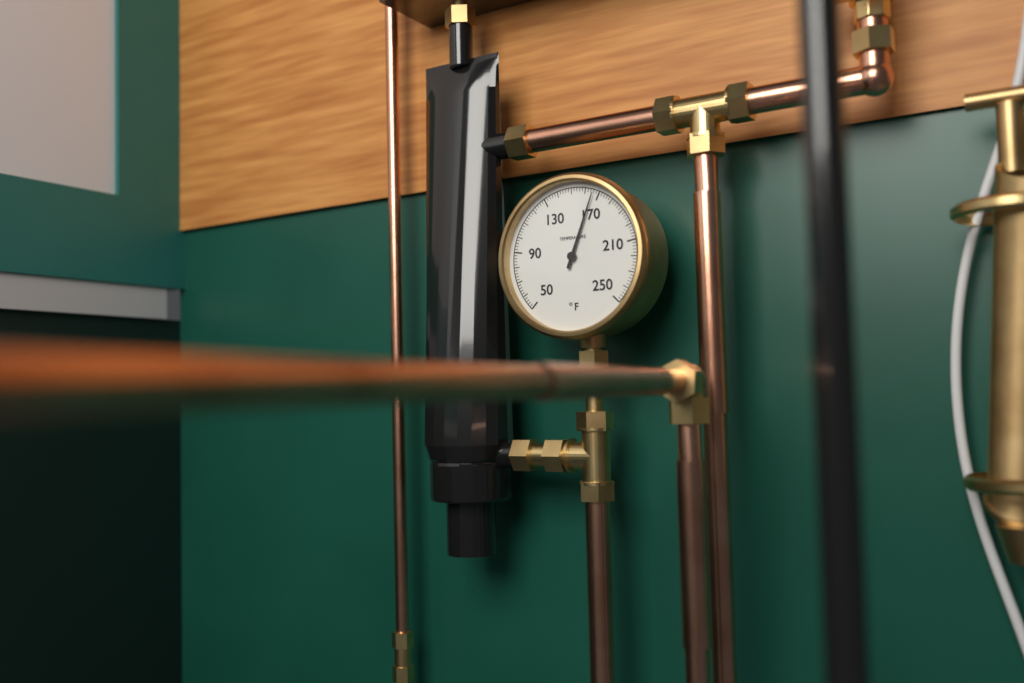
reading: 166 °F
